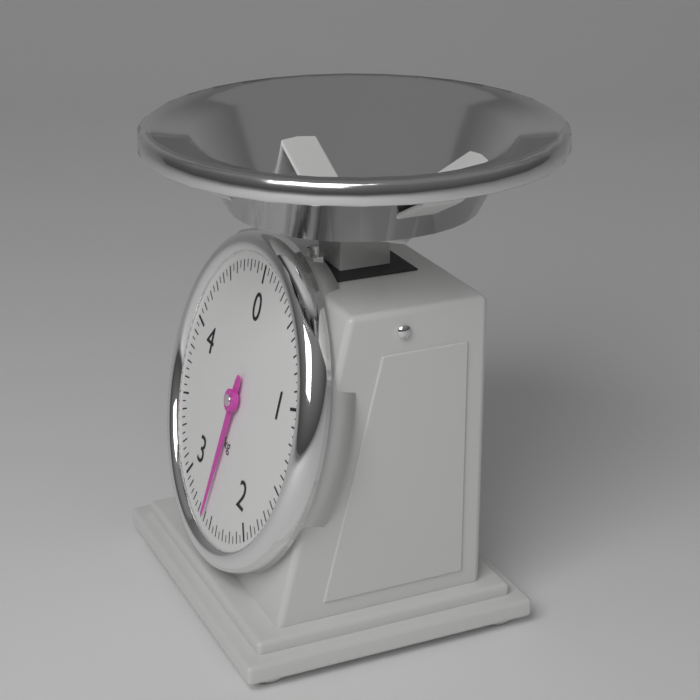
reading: 2.60 kg
